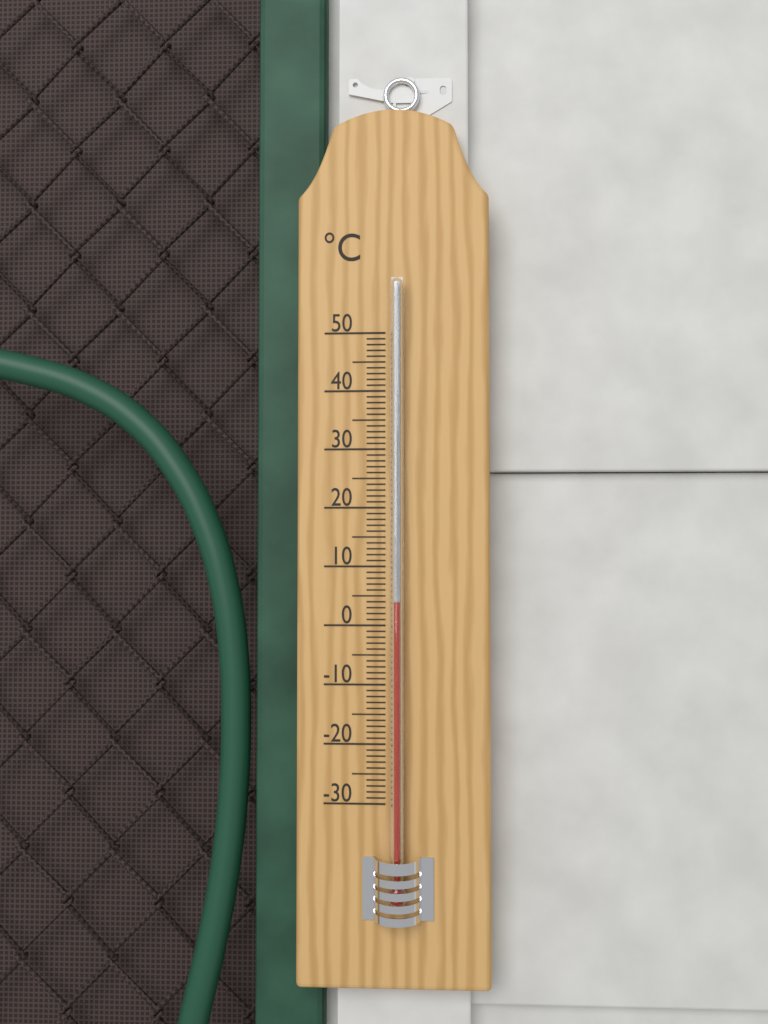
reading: 4 °C
